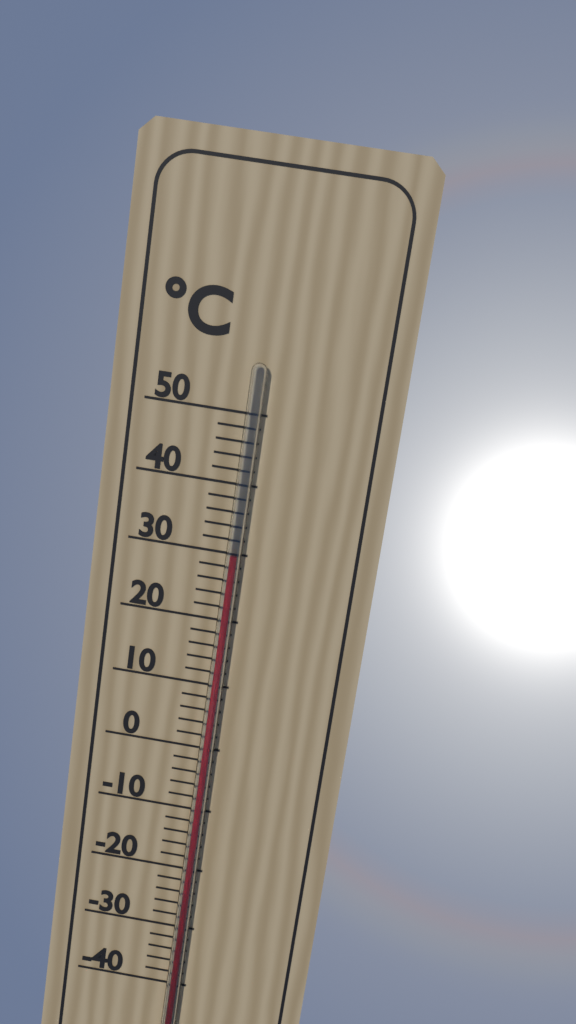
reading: 30 °C
